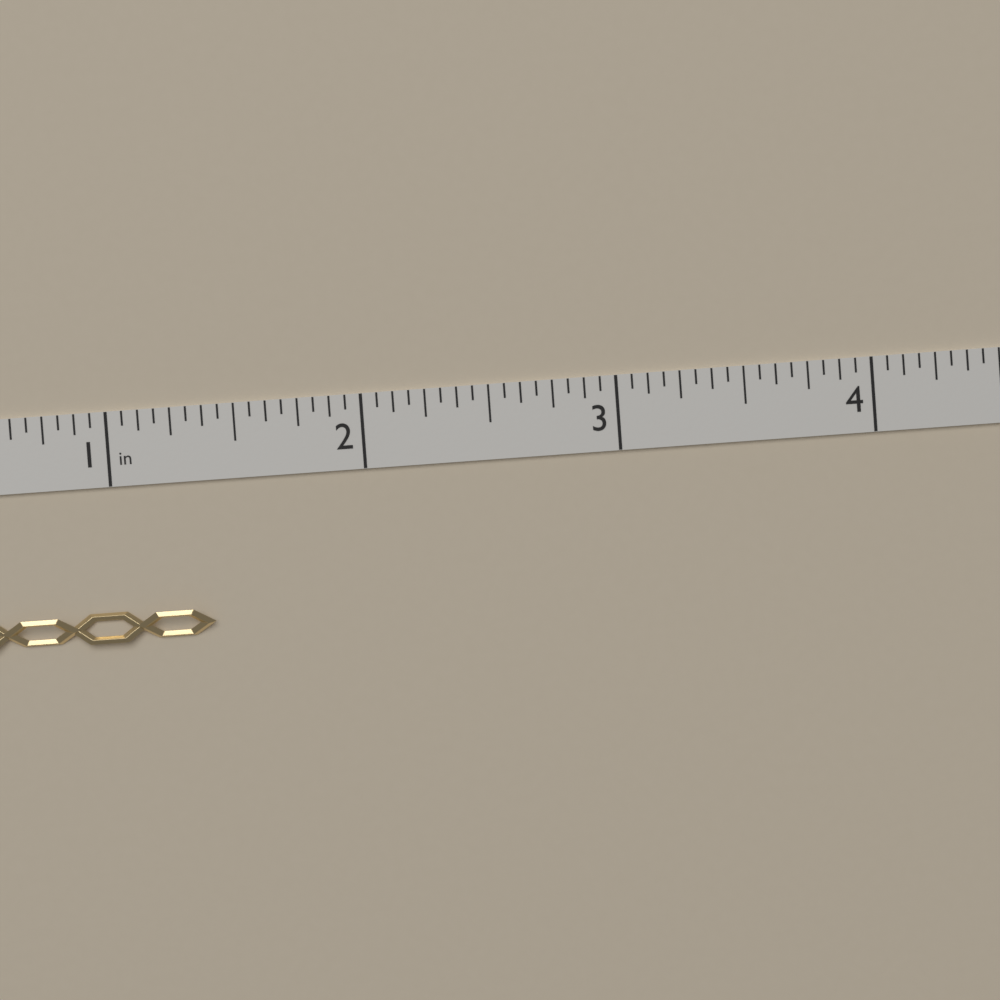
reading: 1.3750 in
